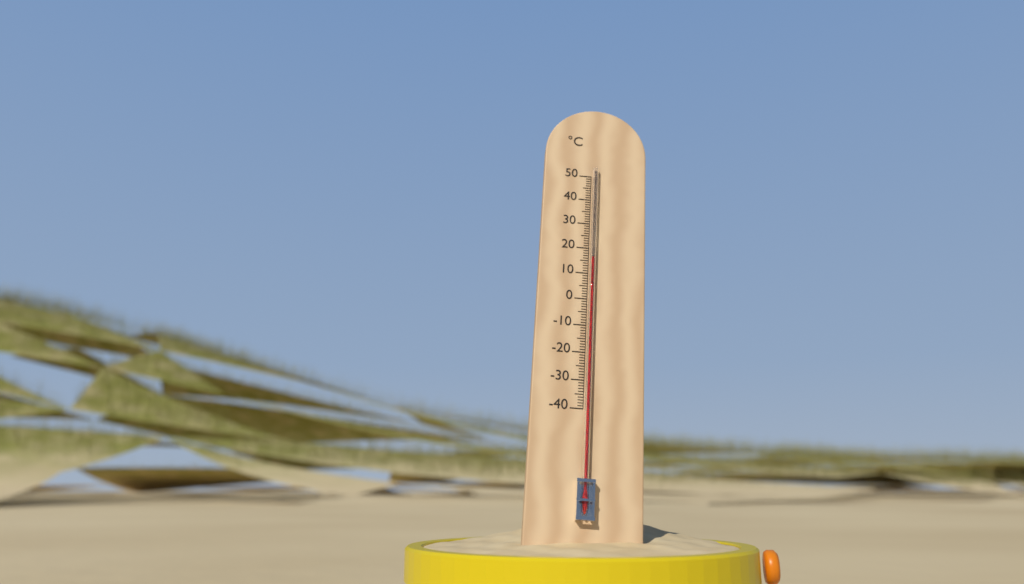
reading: 16 °C
